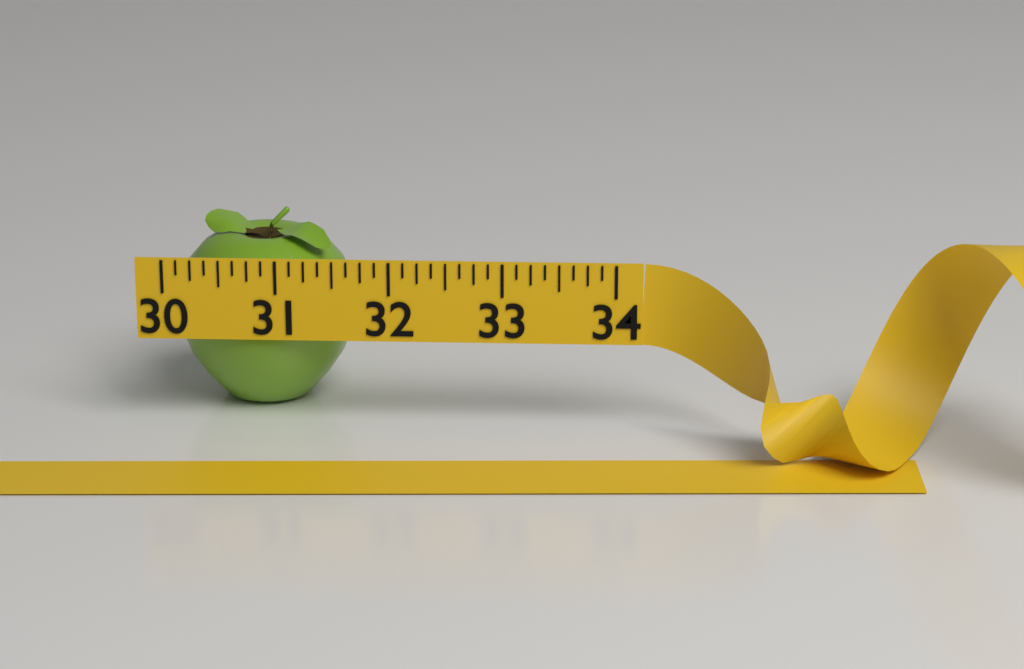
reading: 31.625 (no unit)
